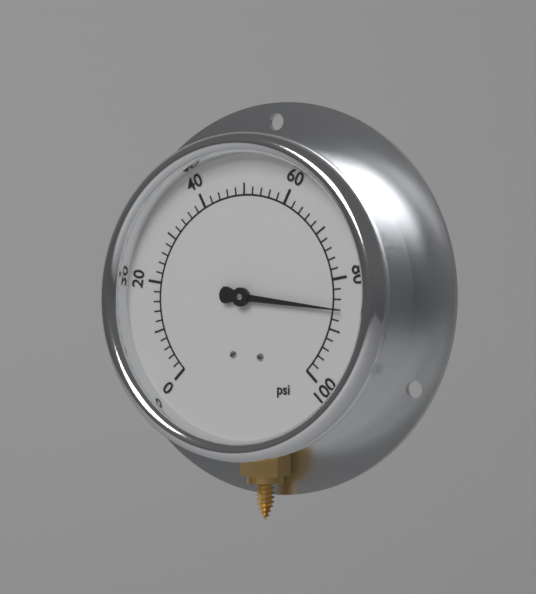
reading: 86 psi
